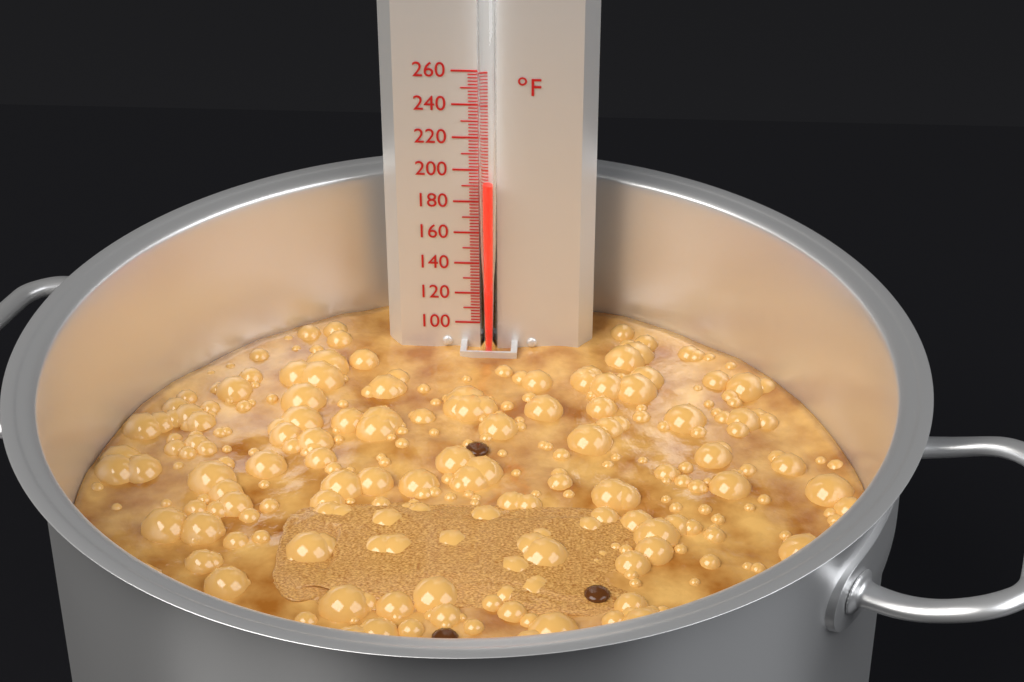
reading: 194 °F
